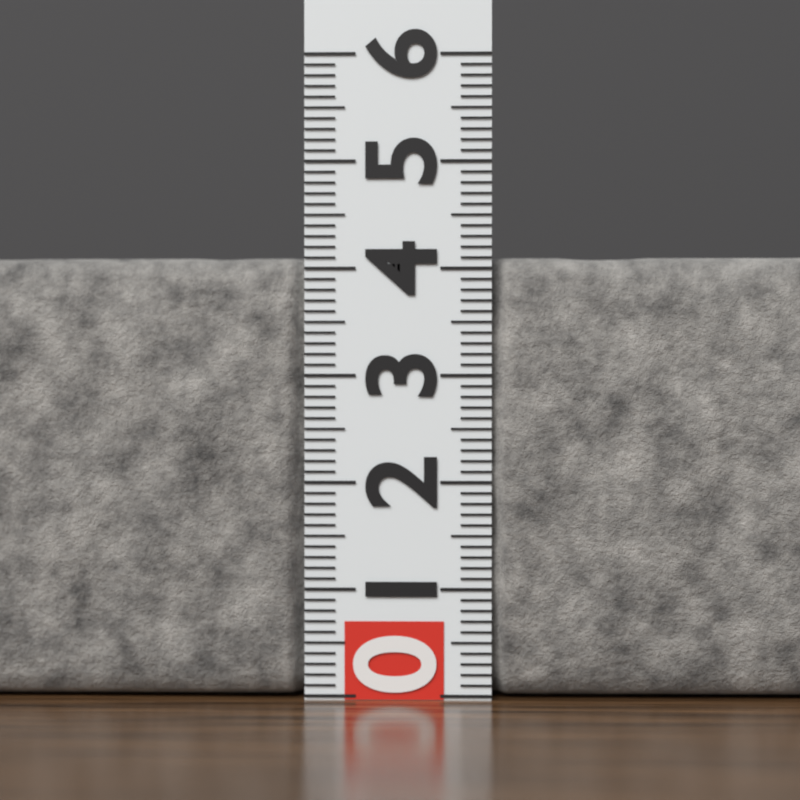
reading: 4.1 (no unit)
